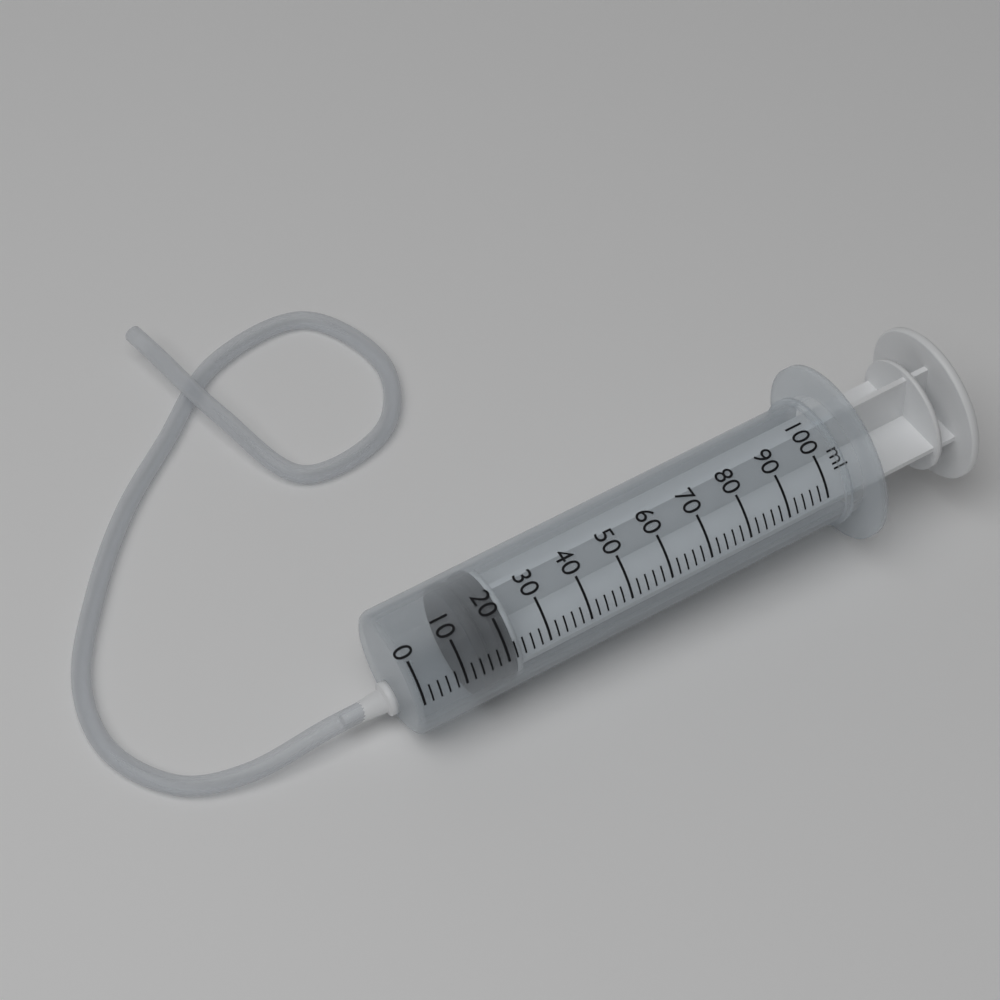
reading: 14 ml
